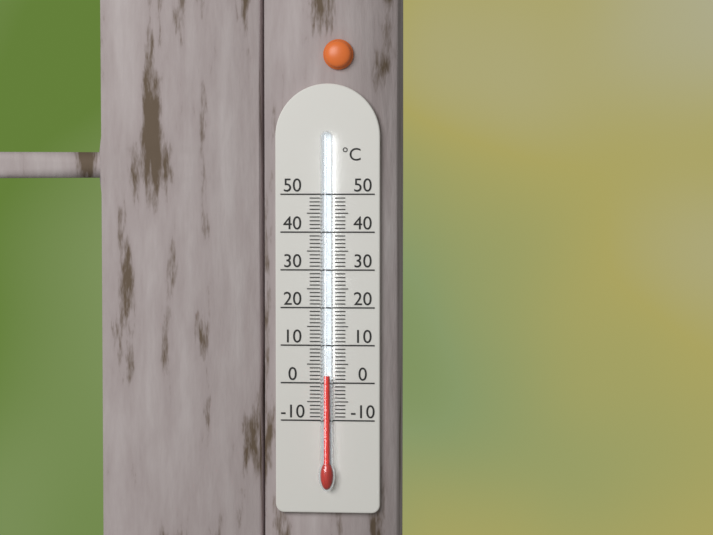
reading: 2 °C
